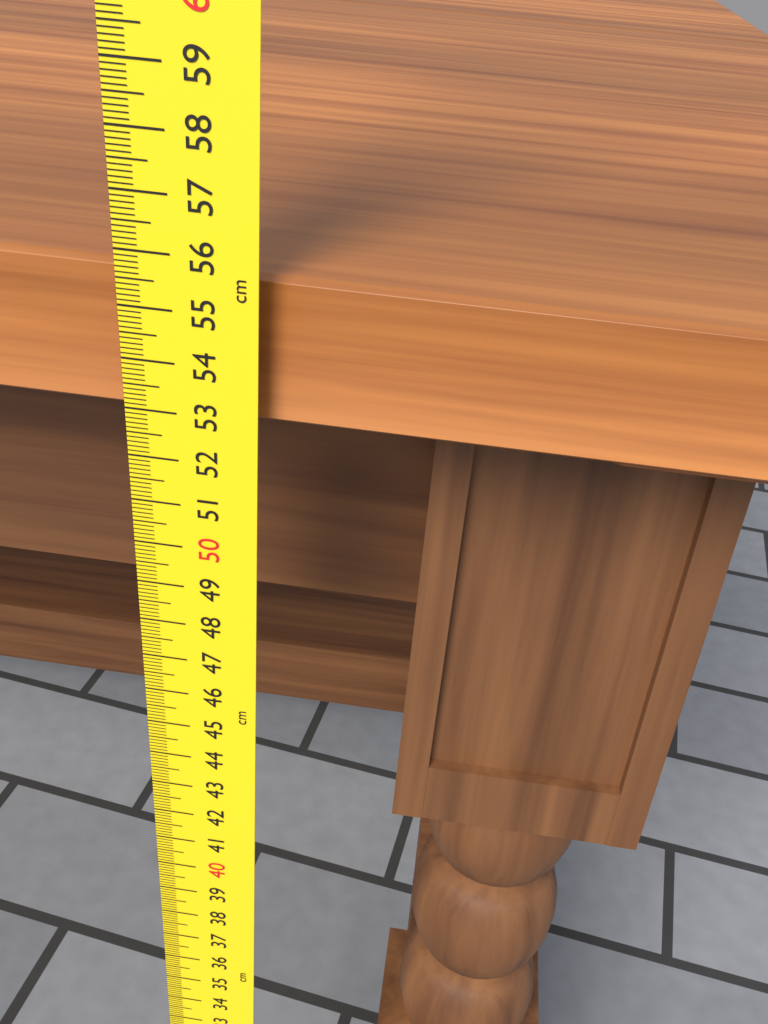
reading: 55.6 cm
